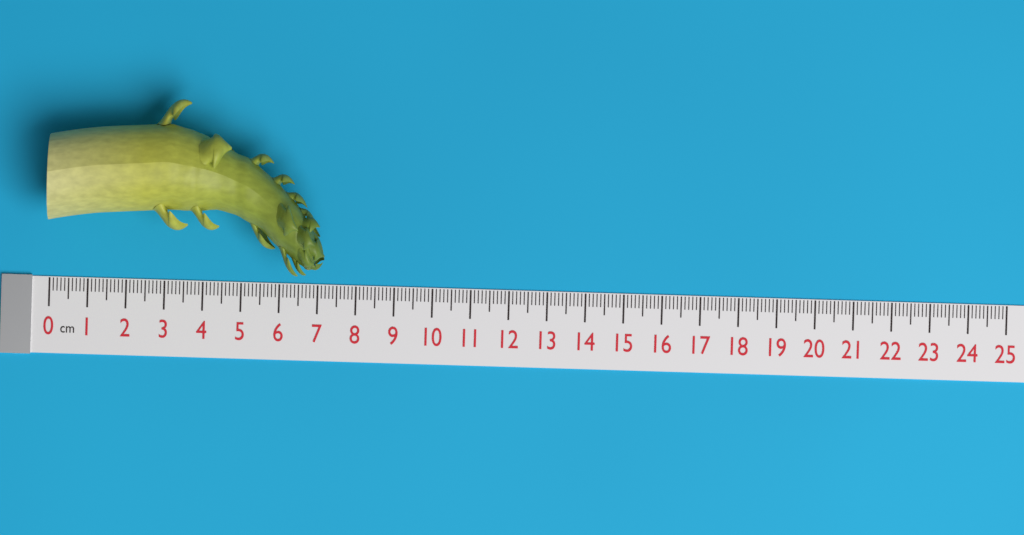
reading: 7.2 cm
